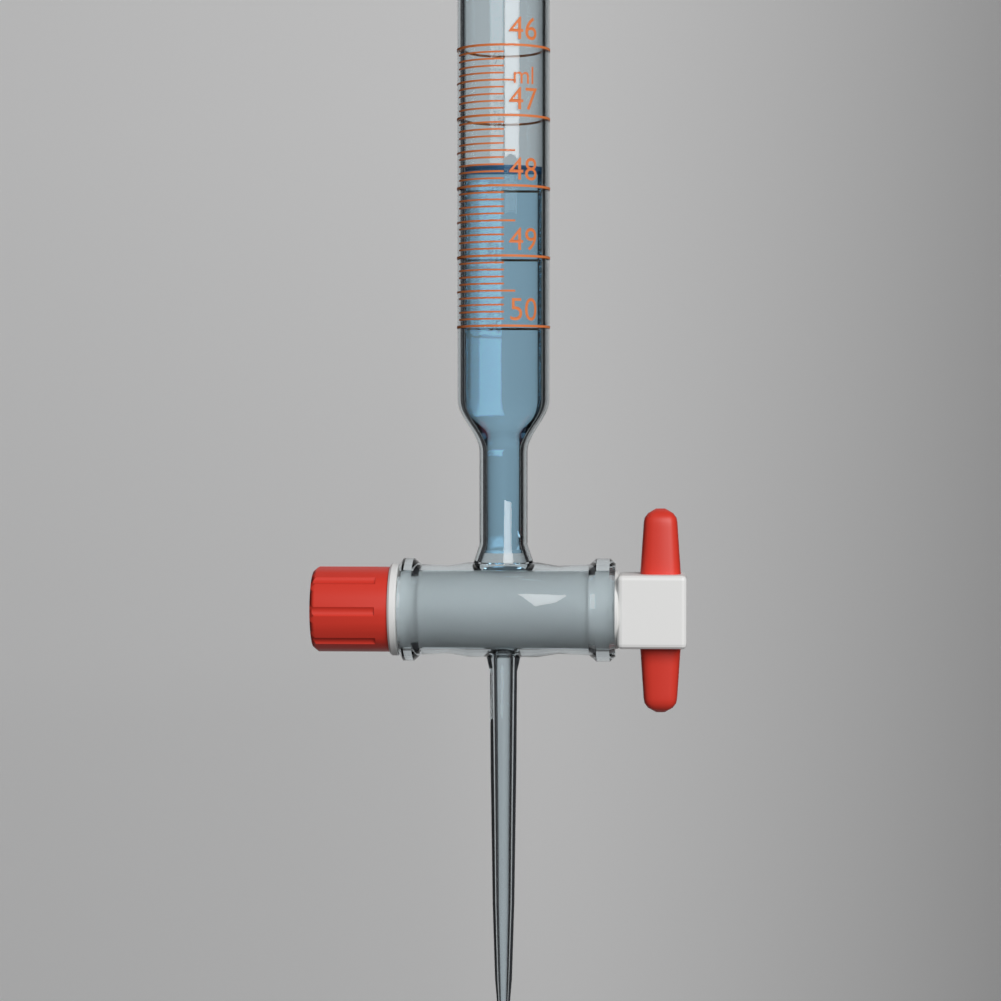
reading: 47.7 ml
